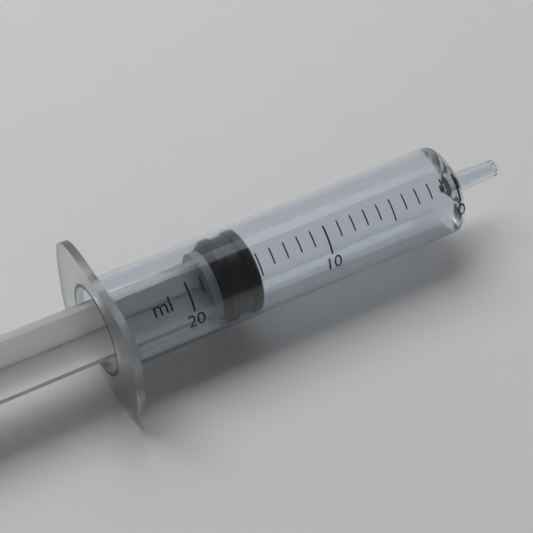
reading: 15 ml
